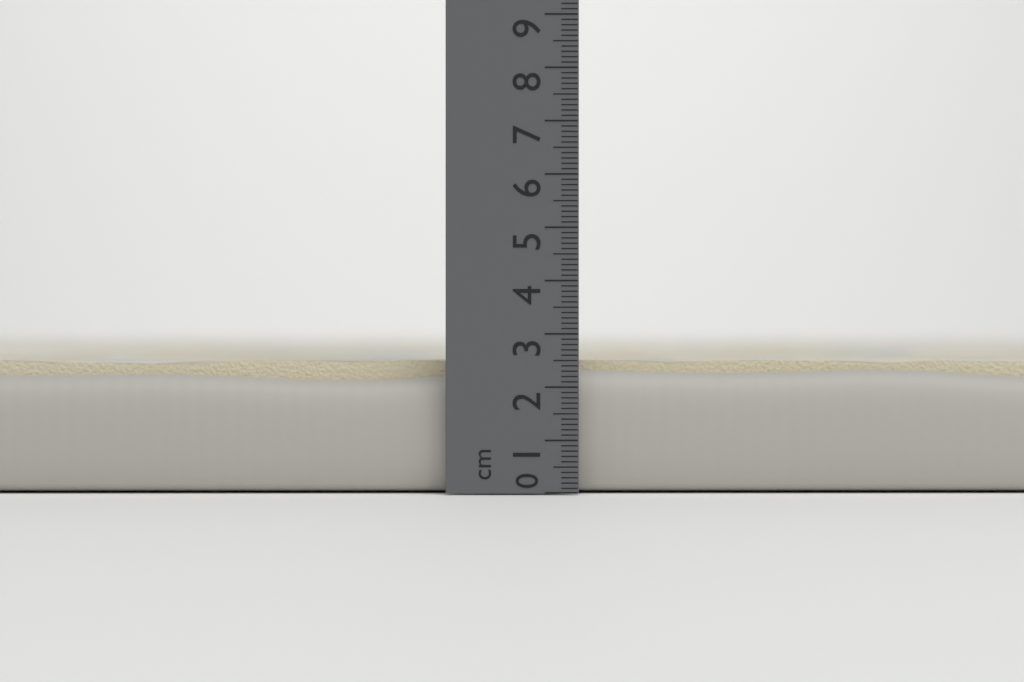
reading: 2.6 cm
